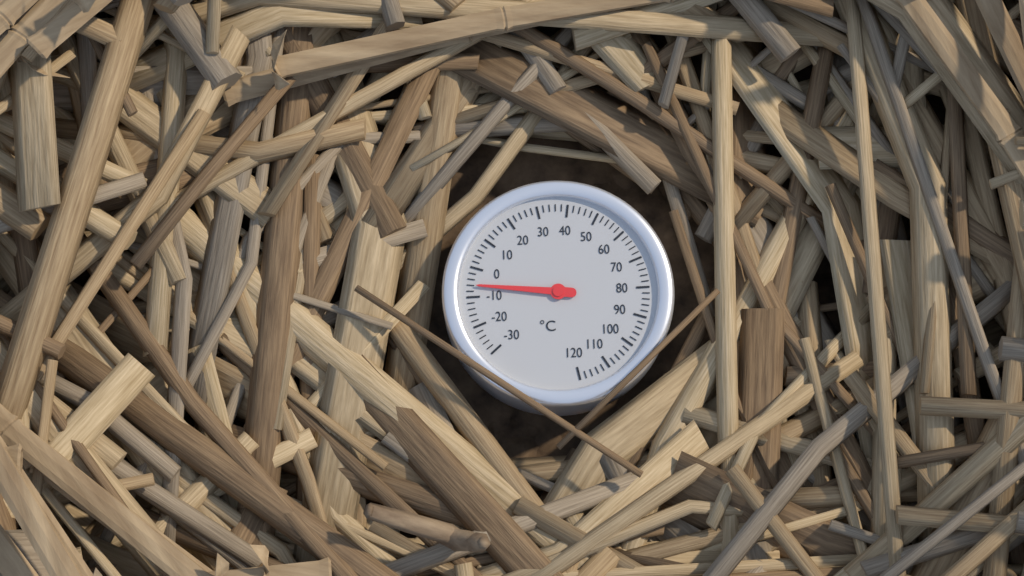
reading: -6 °C
